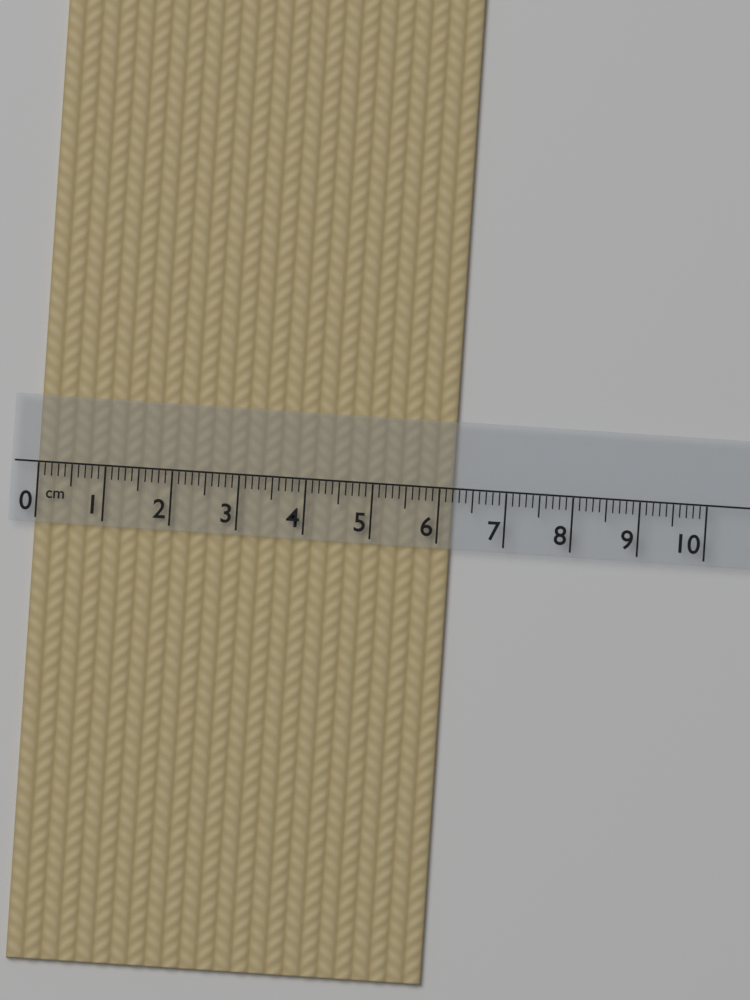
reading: 6.2 cm
